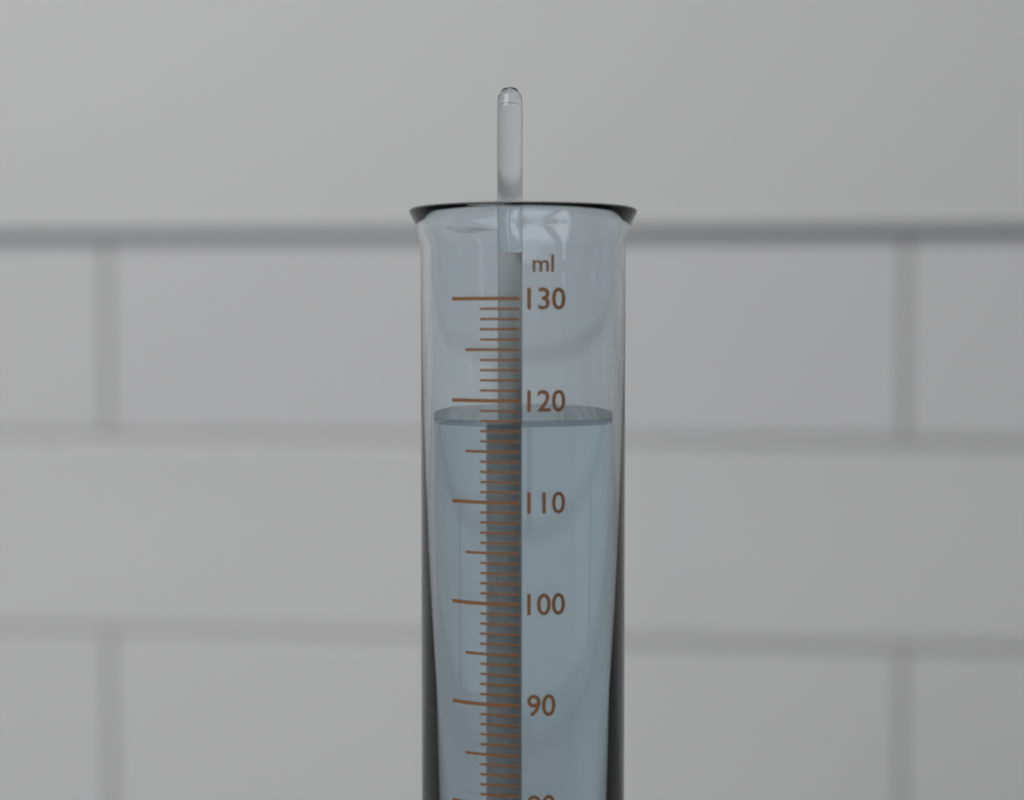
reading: 118 ml
